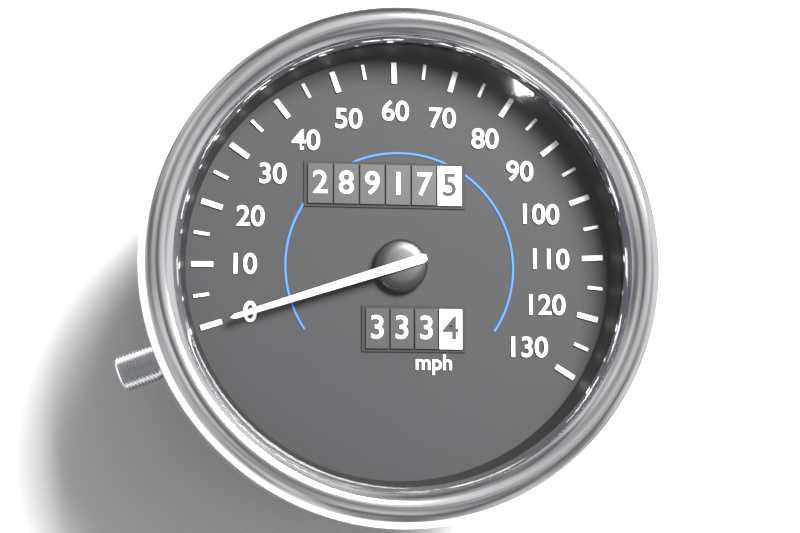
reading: 0 mph
